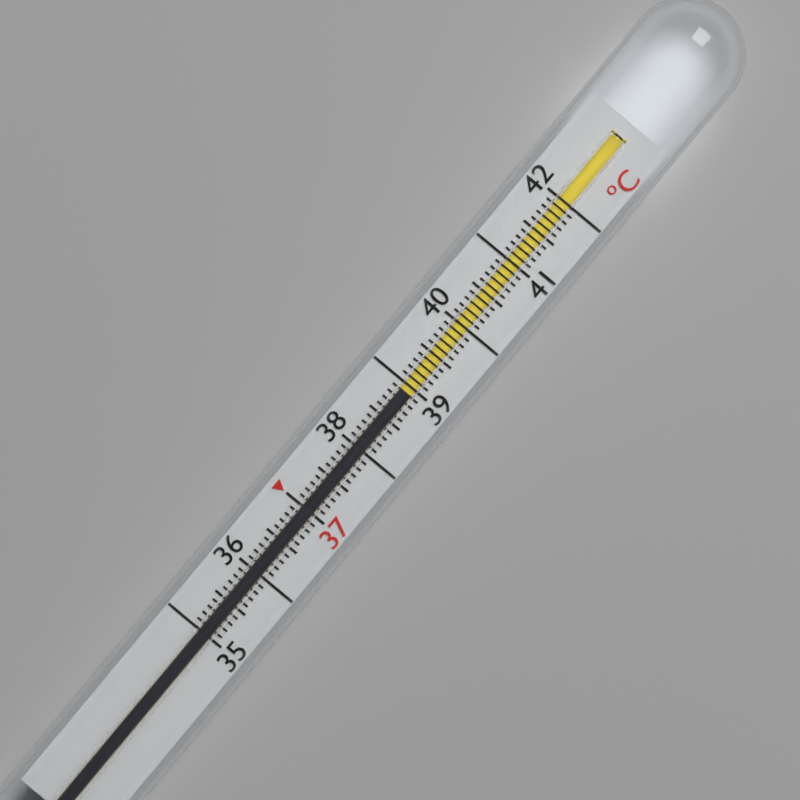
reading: 38.9 °C
